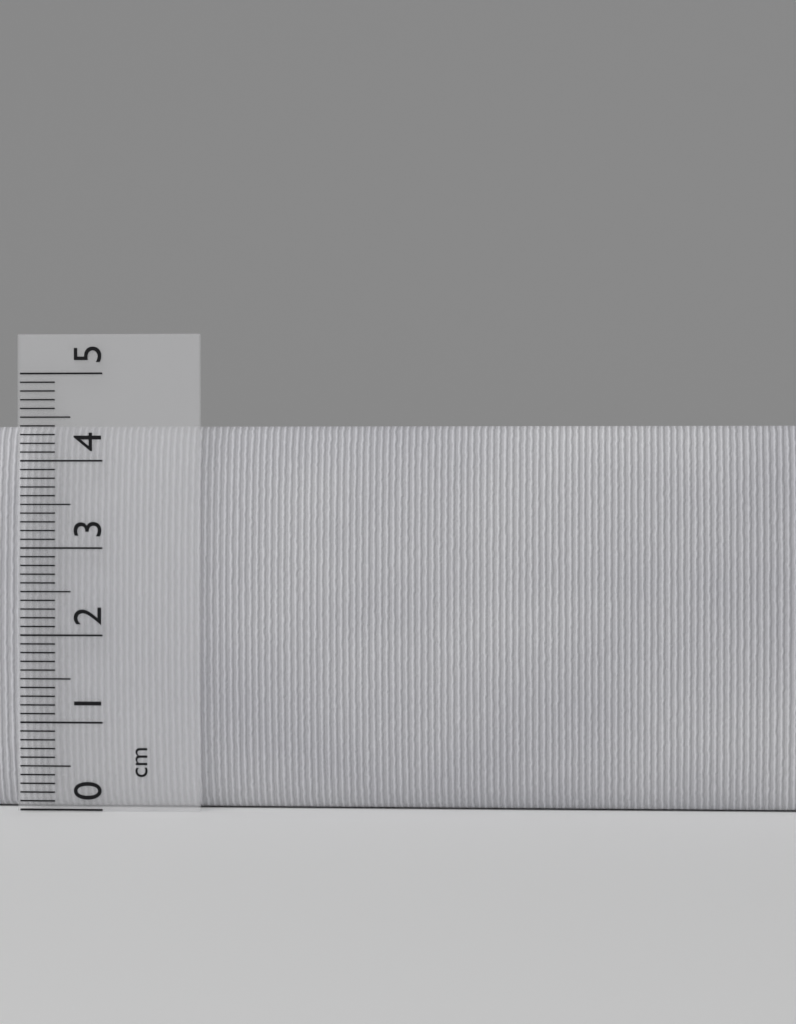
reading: 4.4 cm
